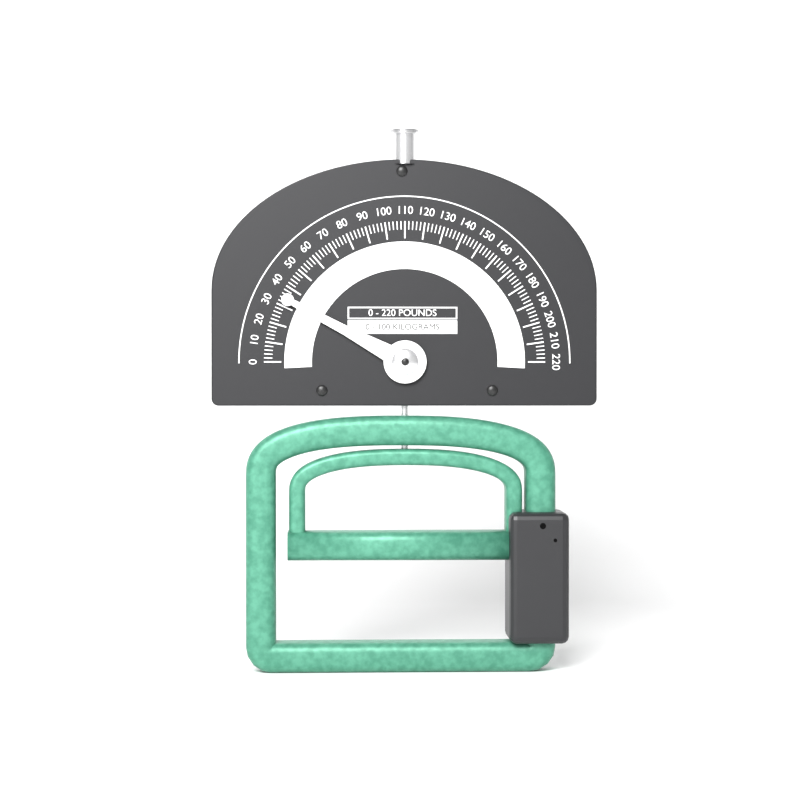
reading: 34 lb
